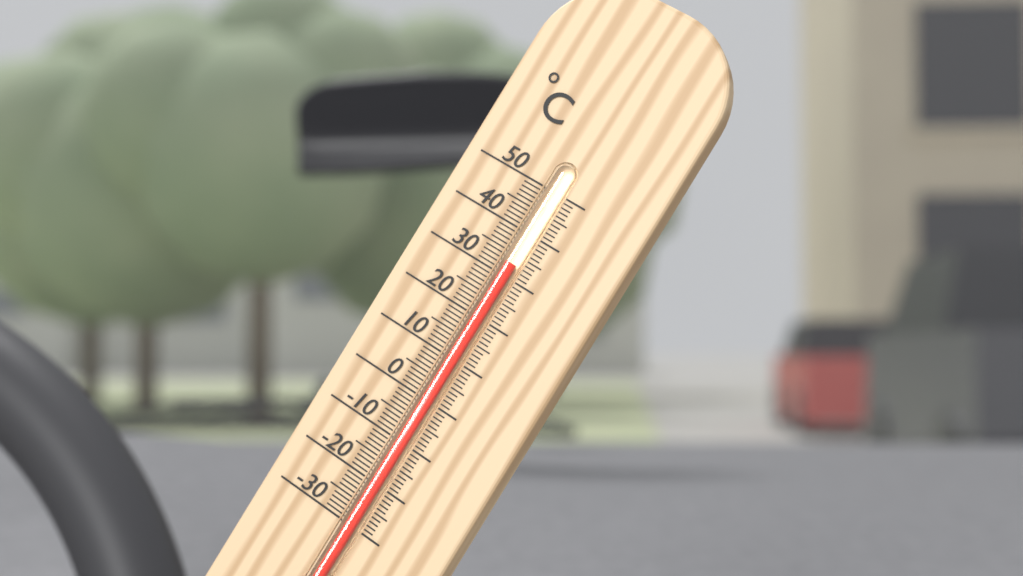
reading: 33 °C
